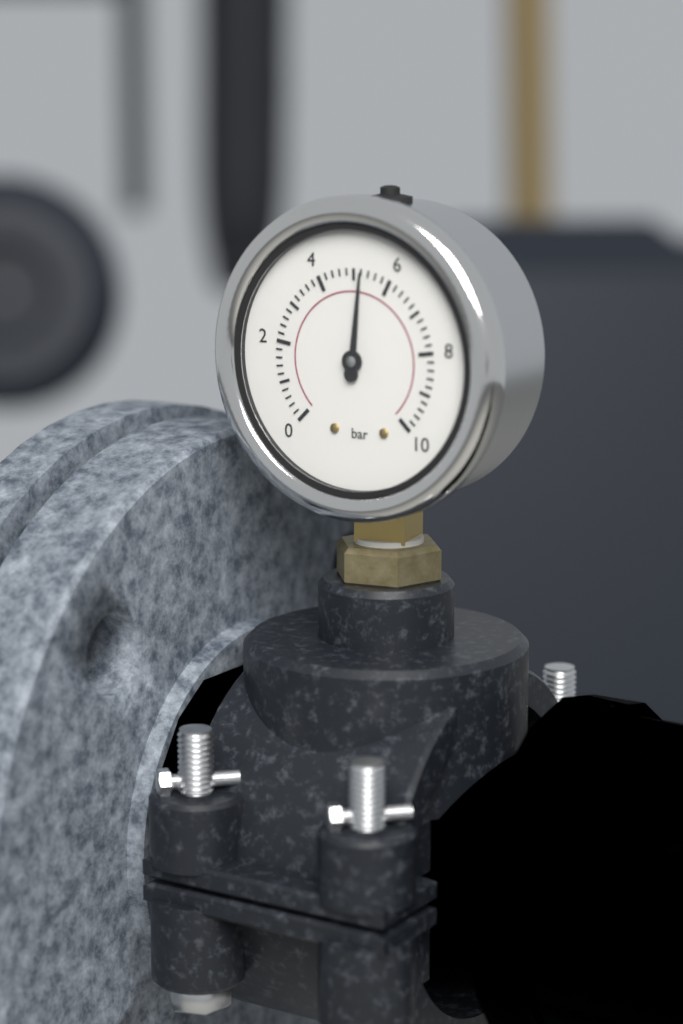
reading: 5.2 bar
